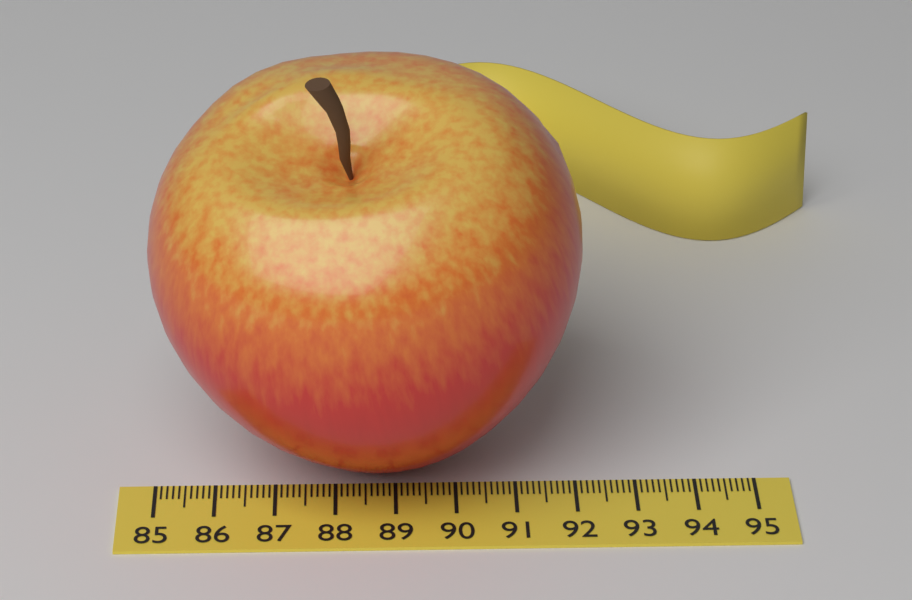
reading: 92.1 (no unit)
